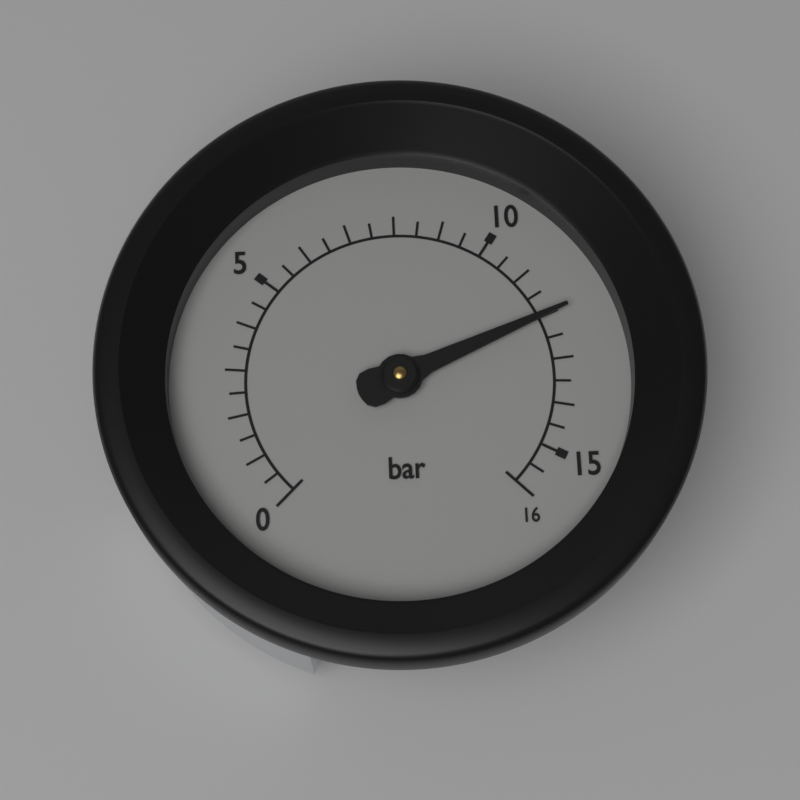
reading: 12.0 bar
